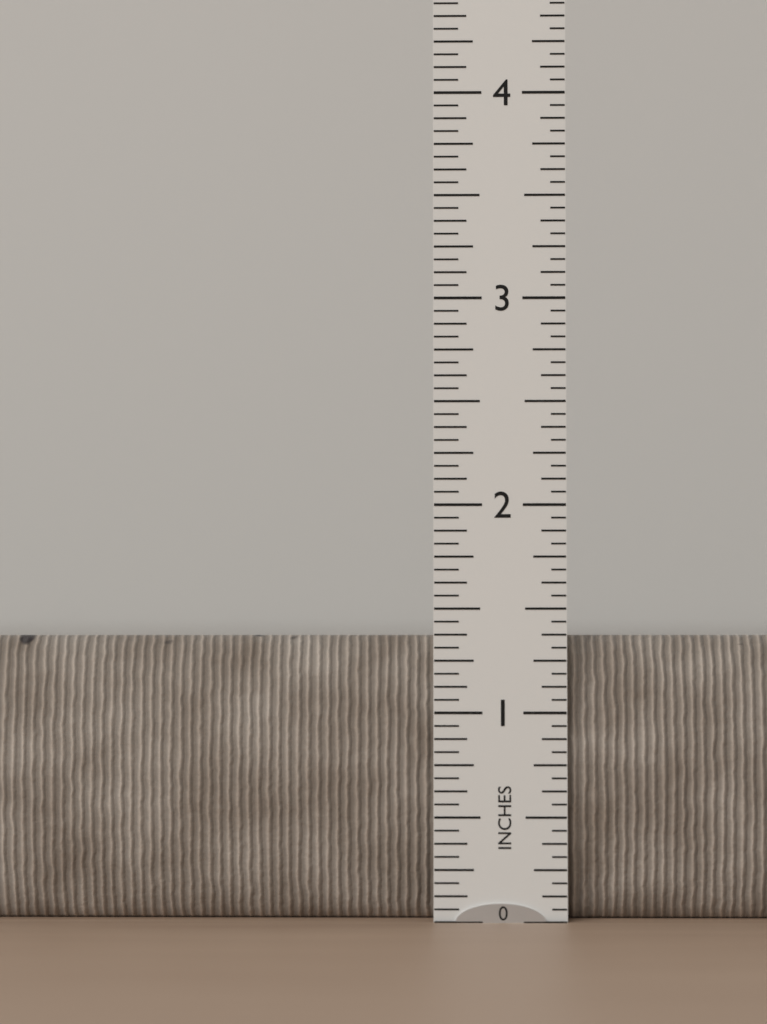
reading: 1.3750 in
